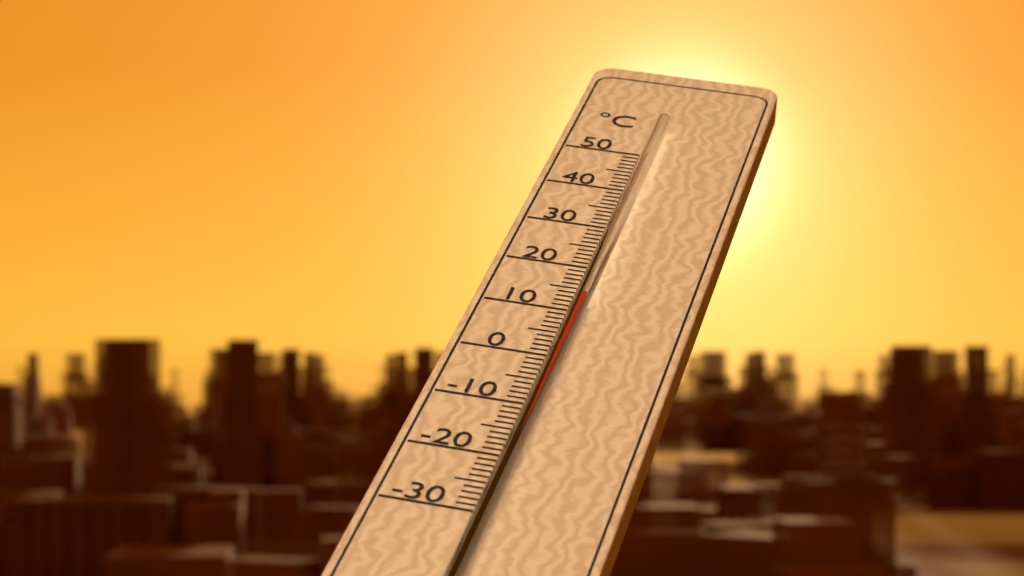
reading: 11 °C
